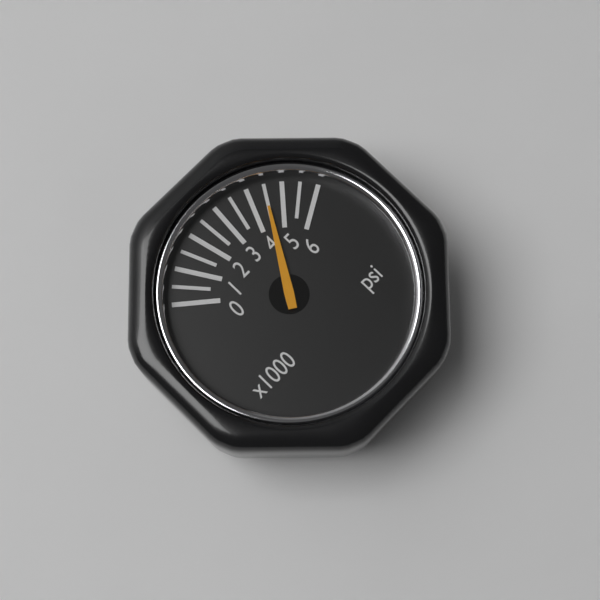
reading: 4500 psi
